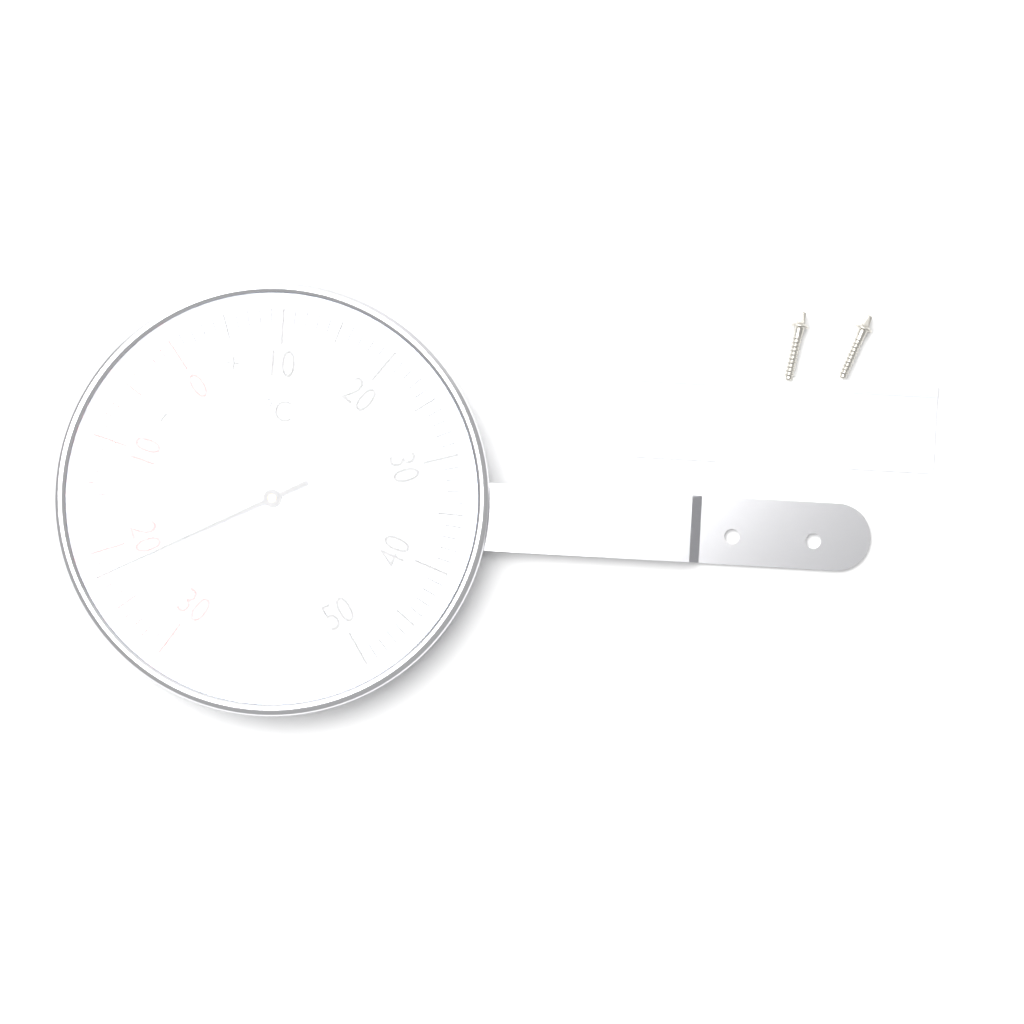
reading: -22 °C
